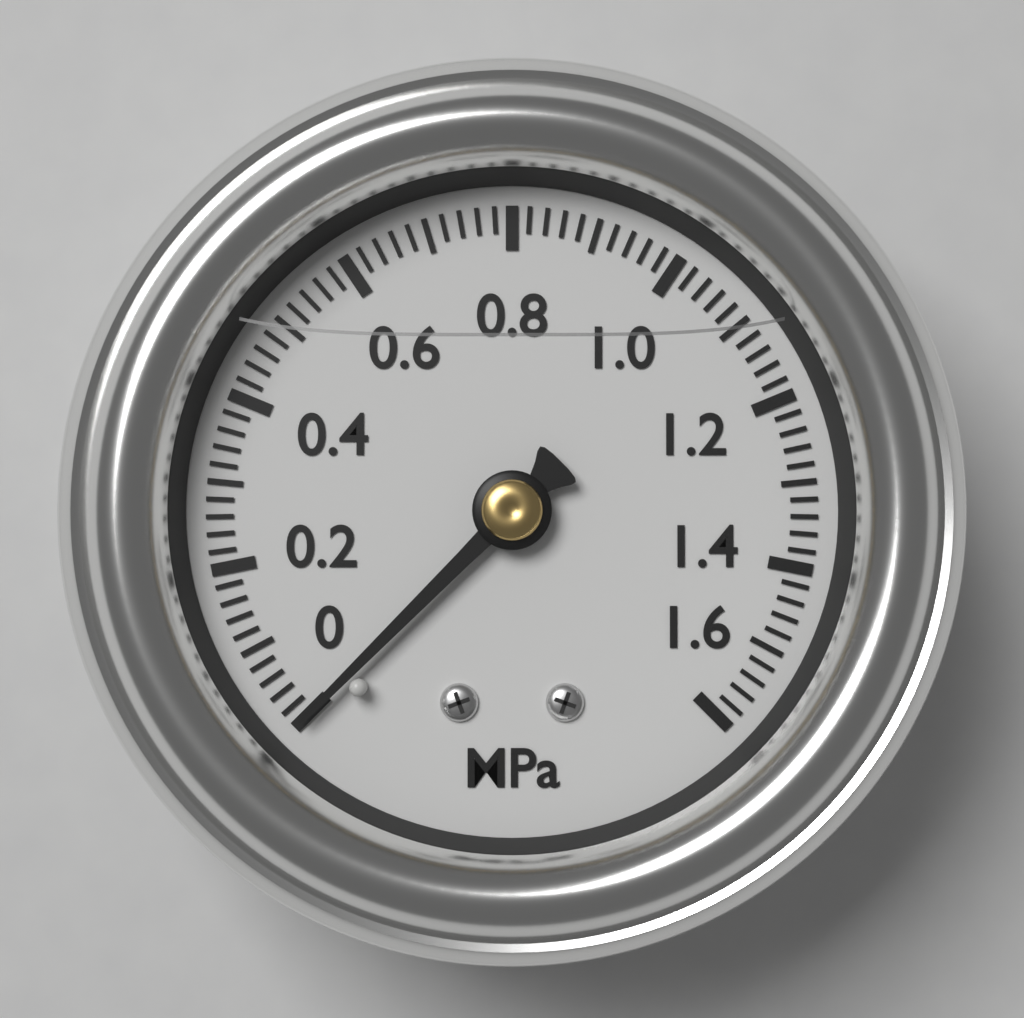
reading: 0.00 MPa
